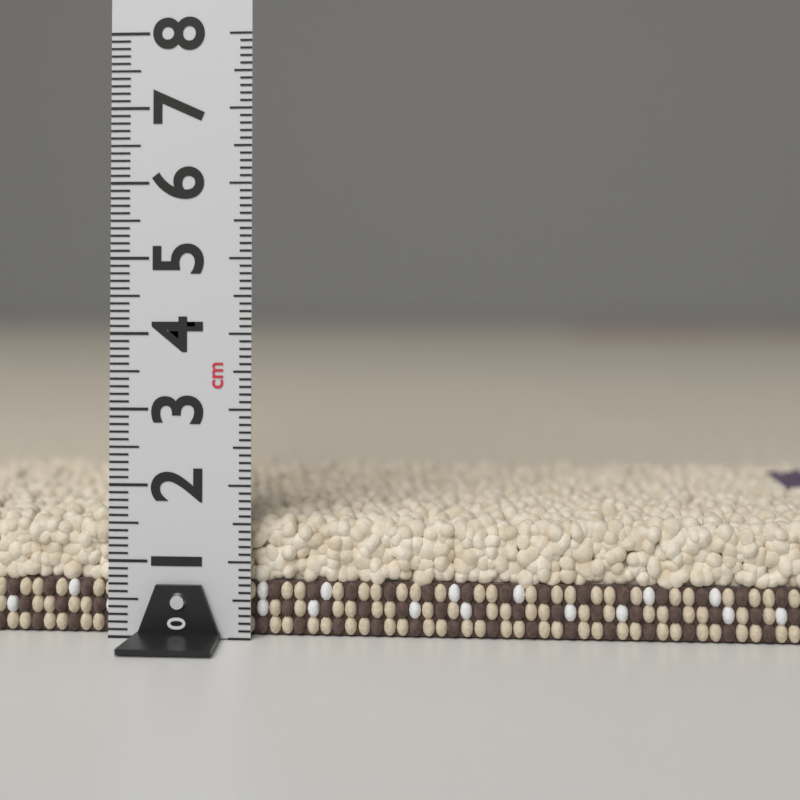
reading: 1.6 cm
